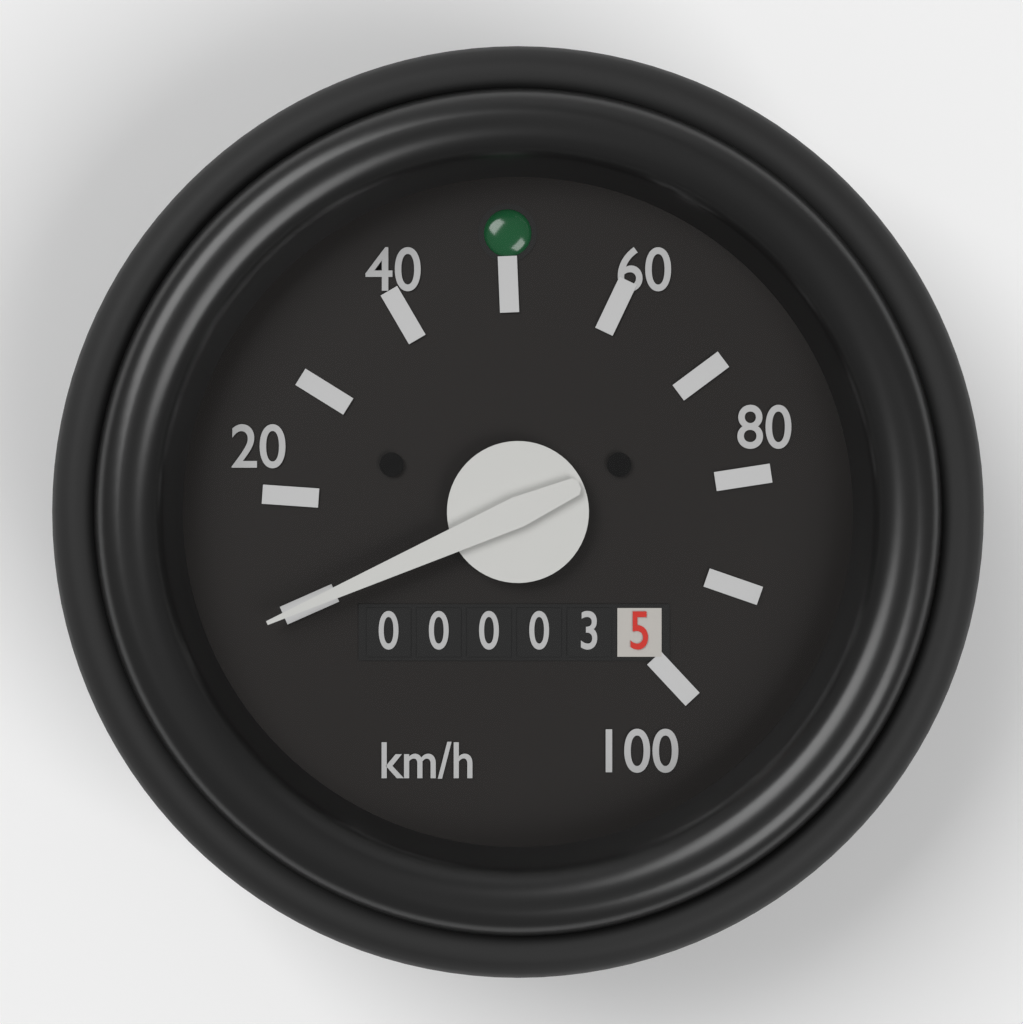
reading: 10 km/h
